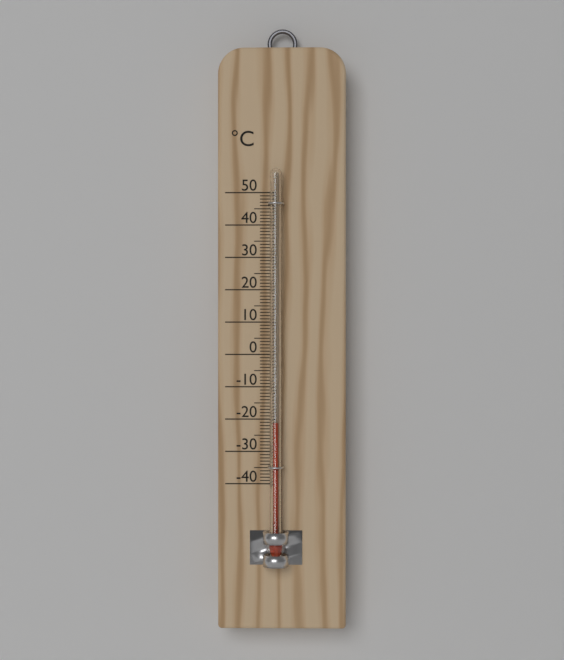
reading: -21 °C
